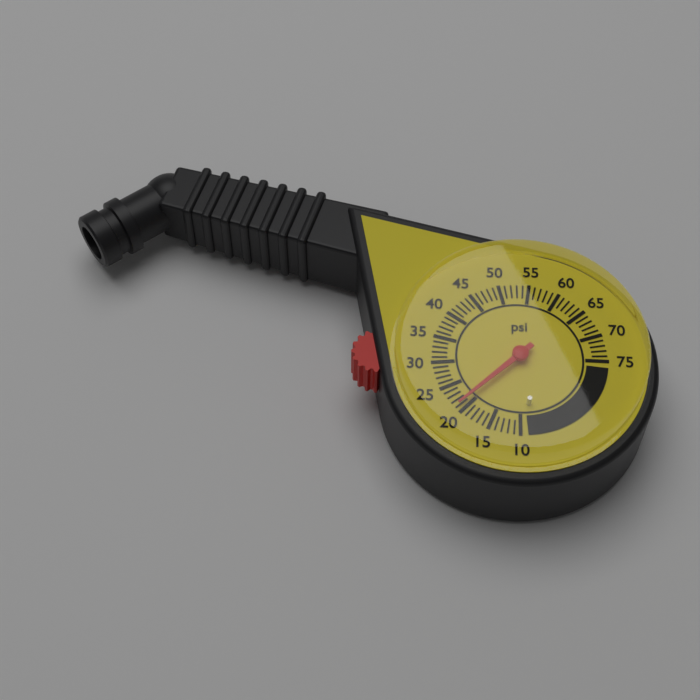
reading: 21 psi
